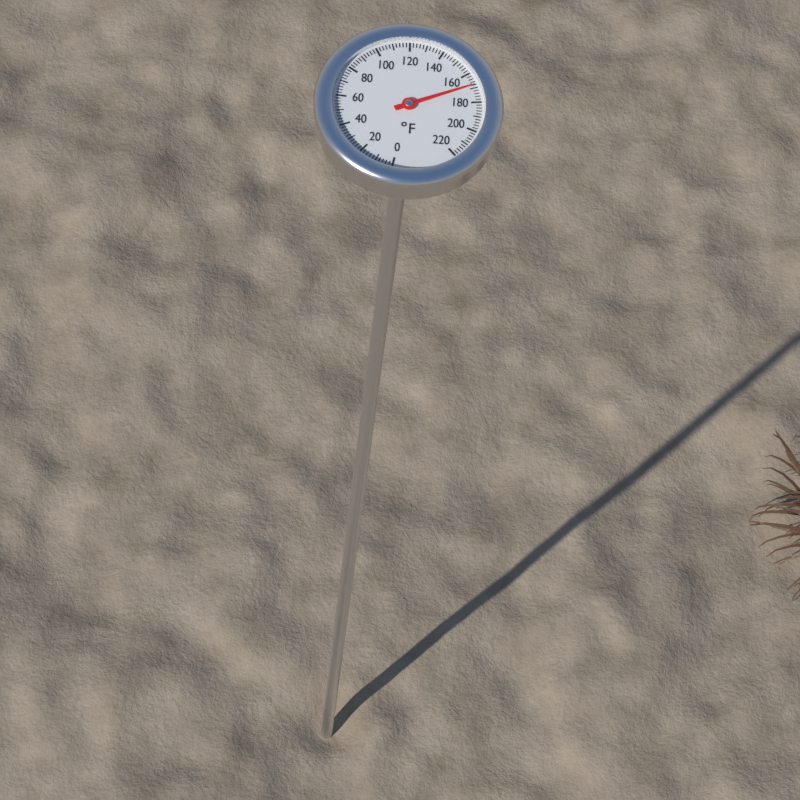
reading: 168 °F
